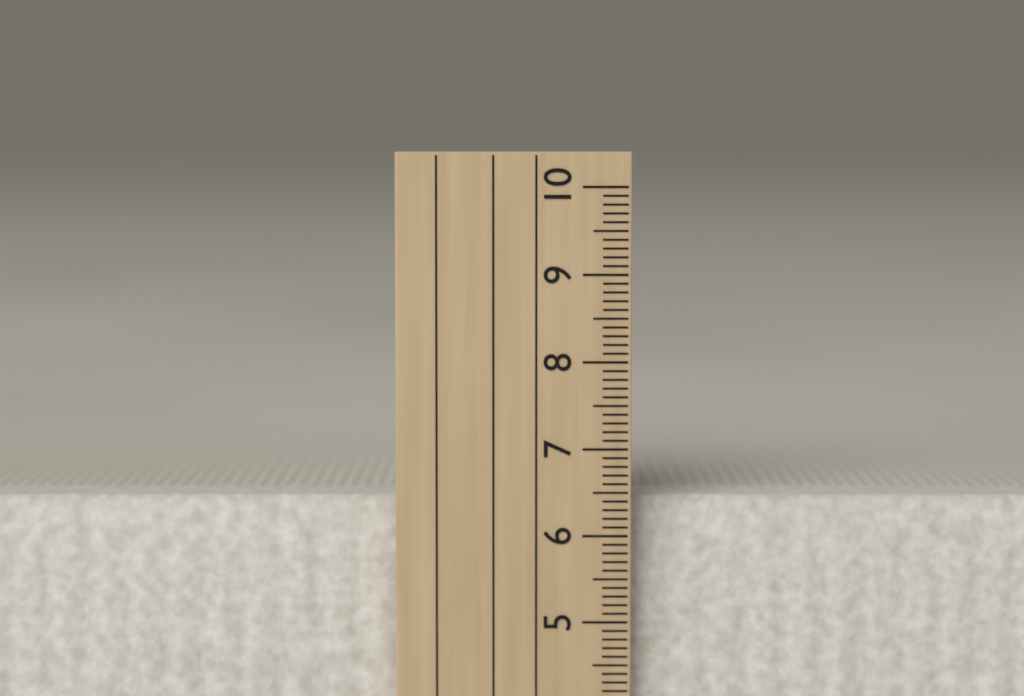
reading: 6.4 cm
